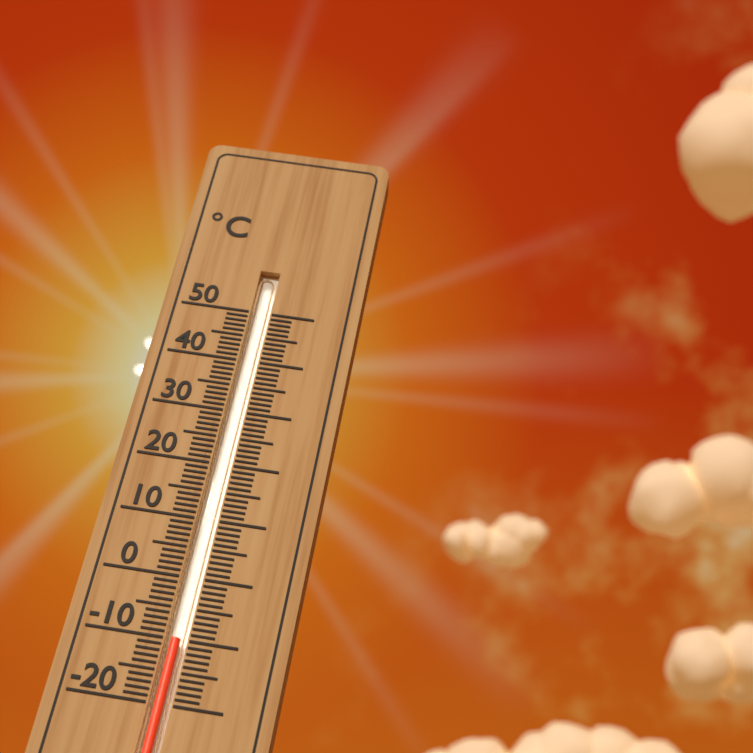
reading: -10 °C
